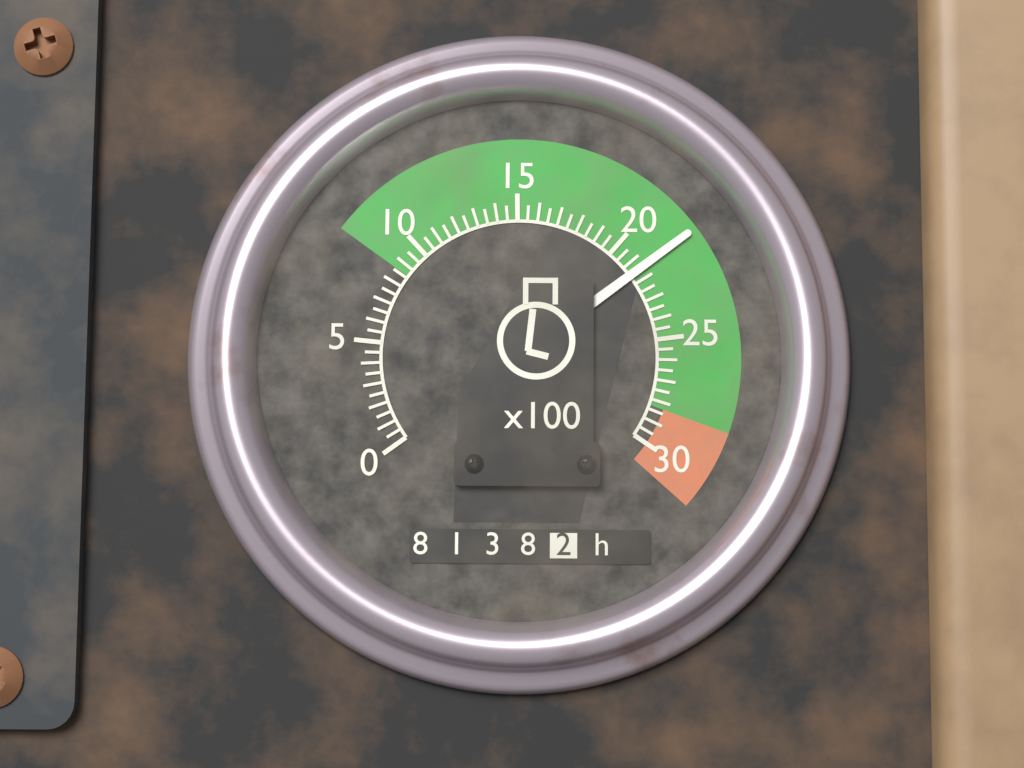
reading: 21.5 x100 rpm
